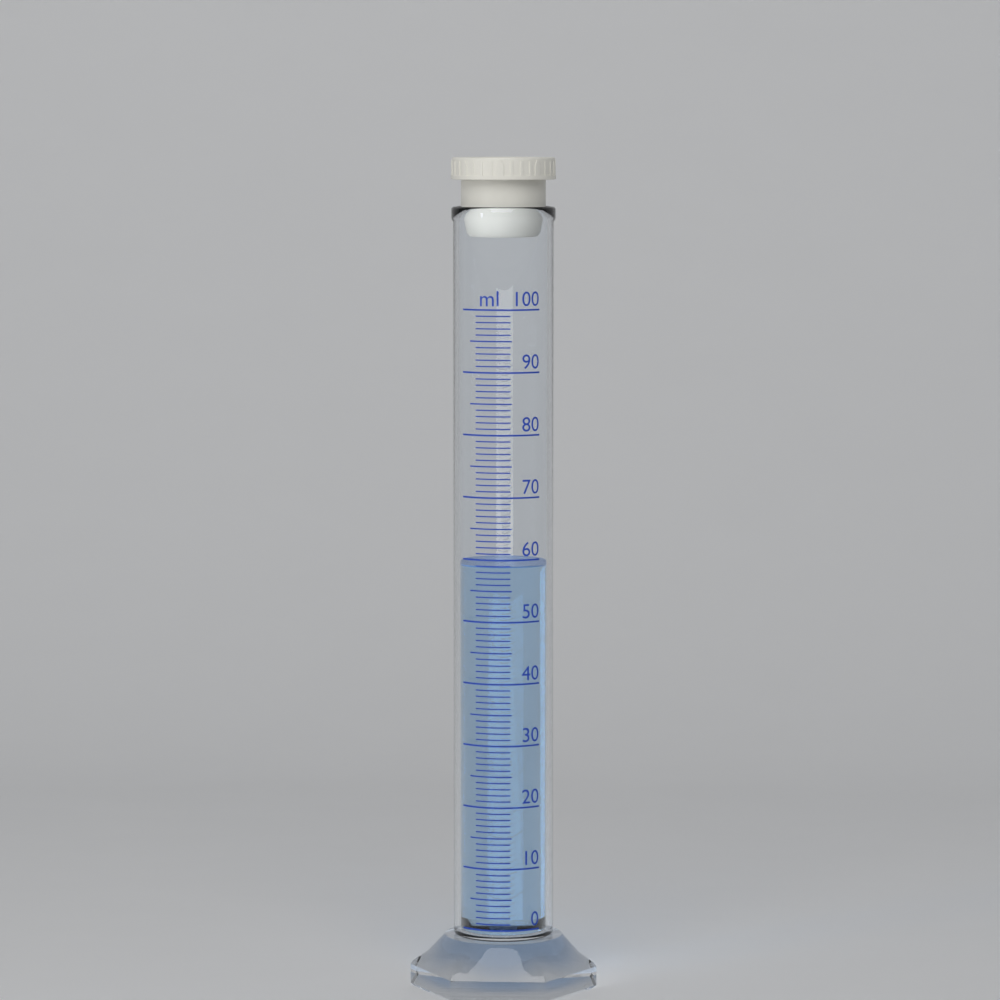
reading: 59 ml
